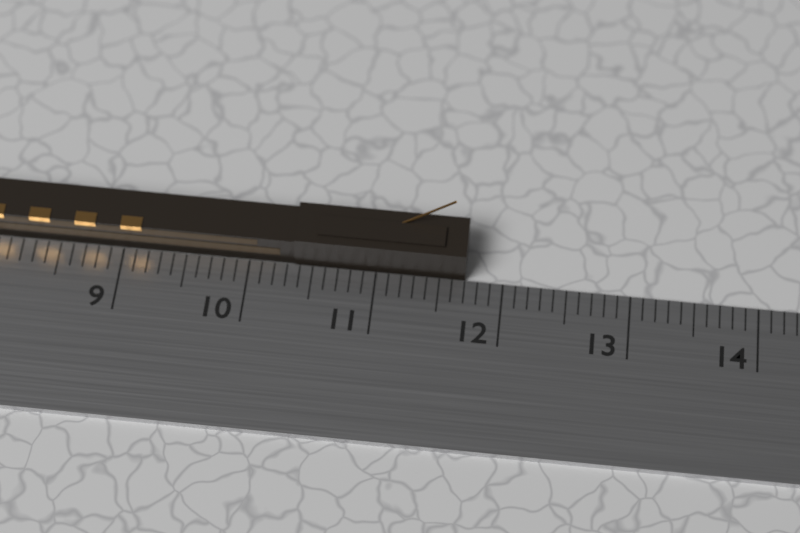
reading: 11.7 cm
